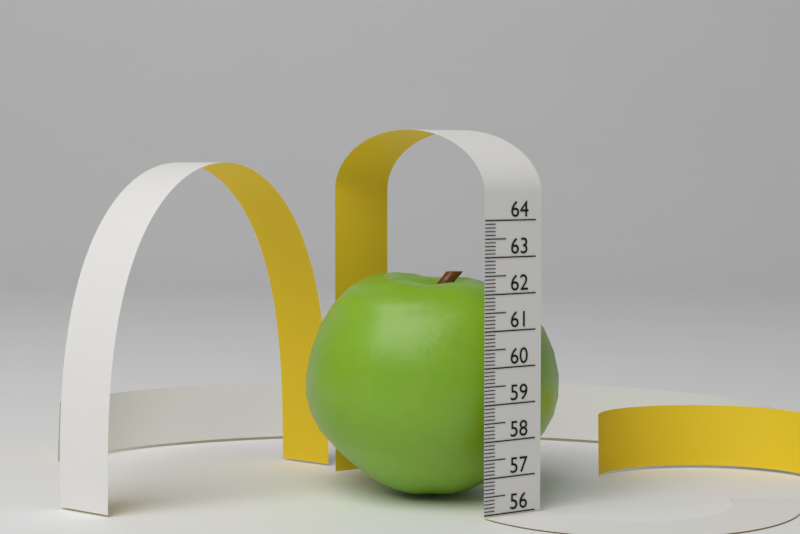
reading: 62.4 (no unit)
